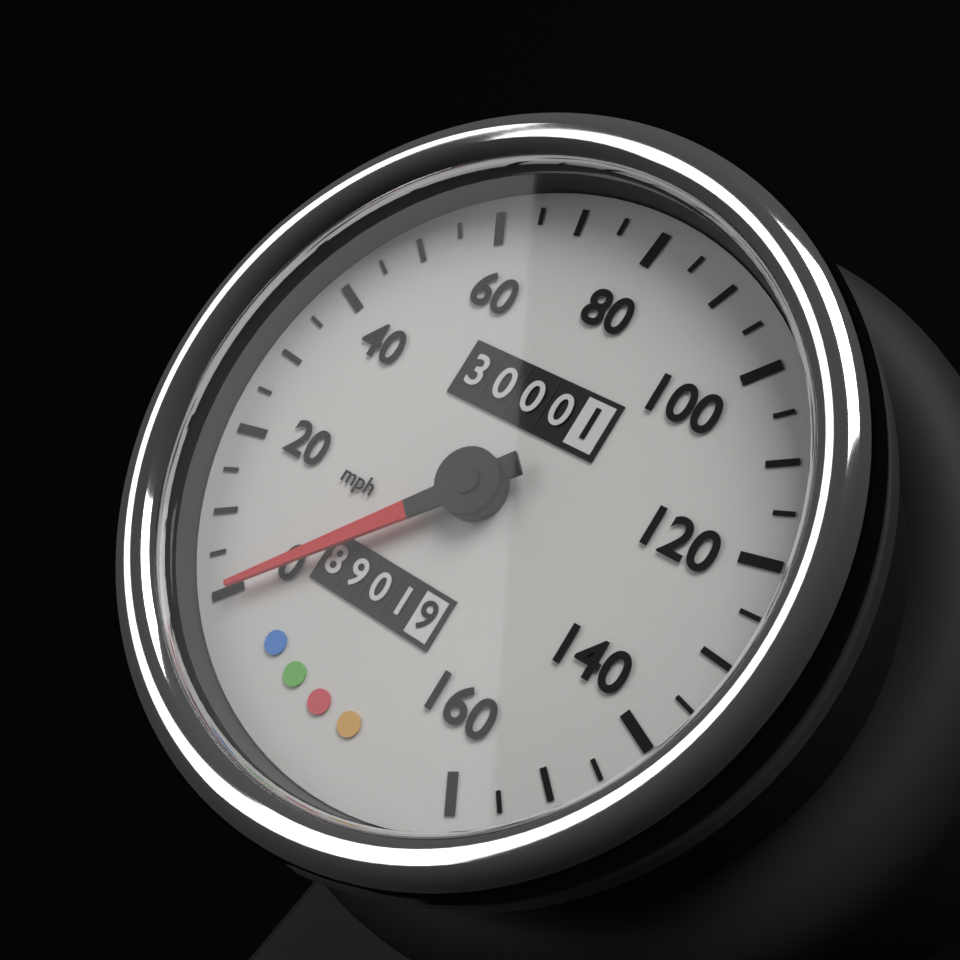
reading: 0 mph
